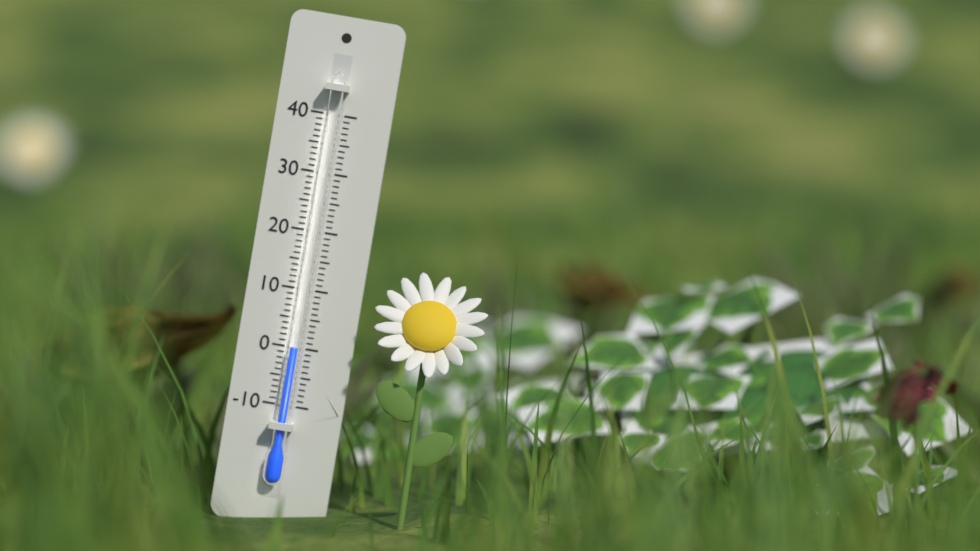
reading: 0 (no unit)
